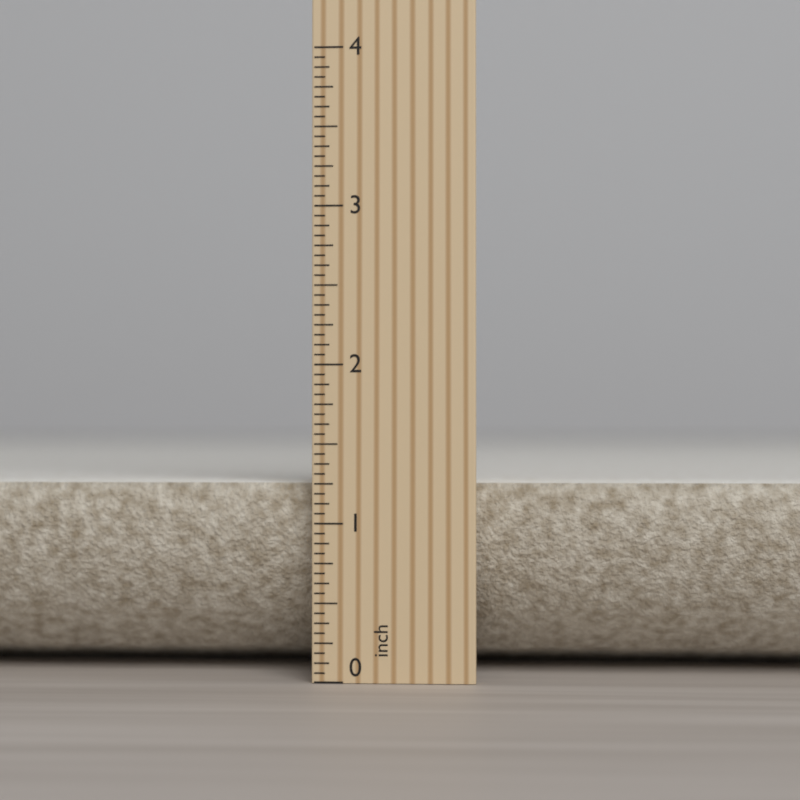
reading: 1.2500 inch
